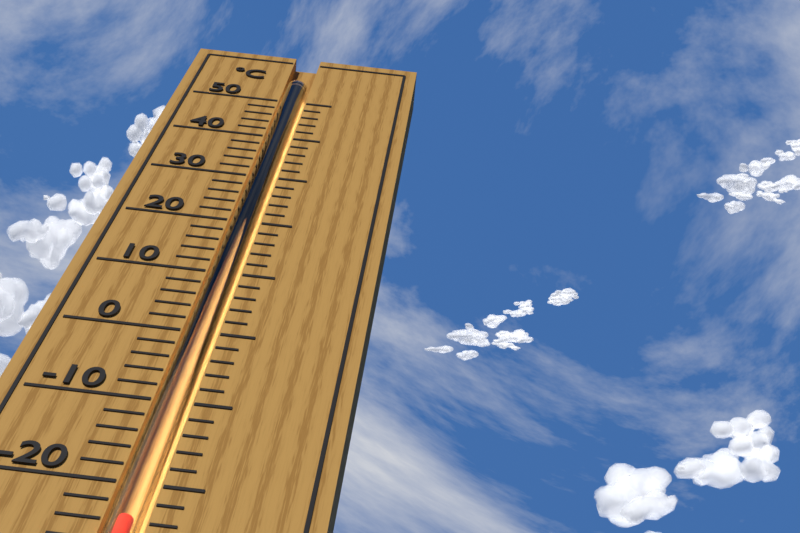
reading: -24 °C
